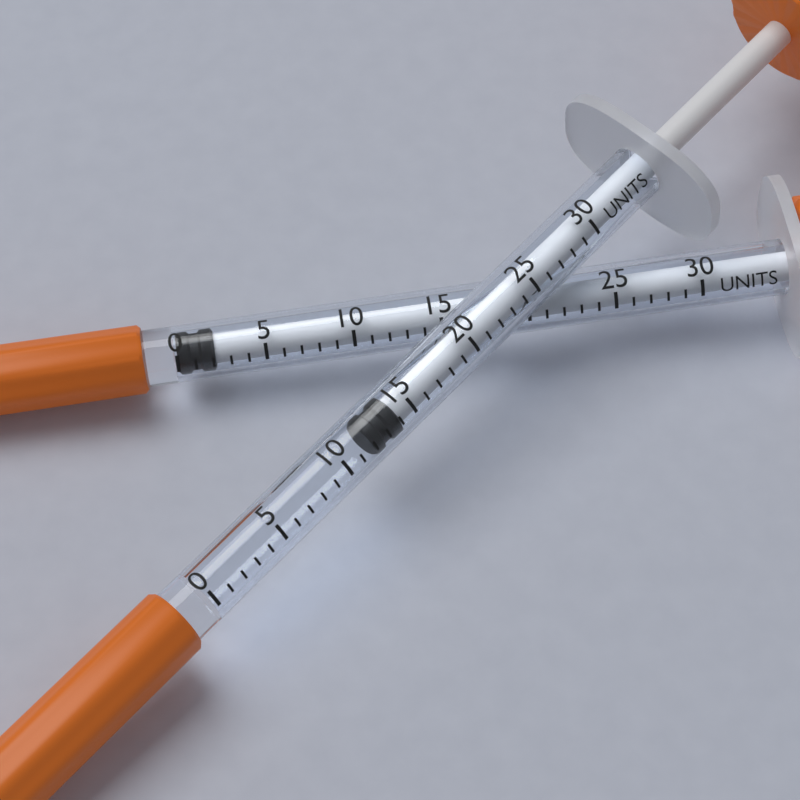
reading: 12 units
